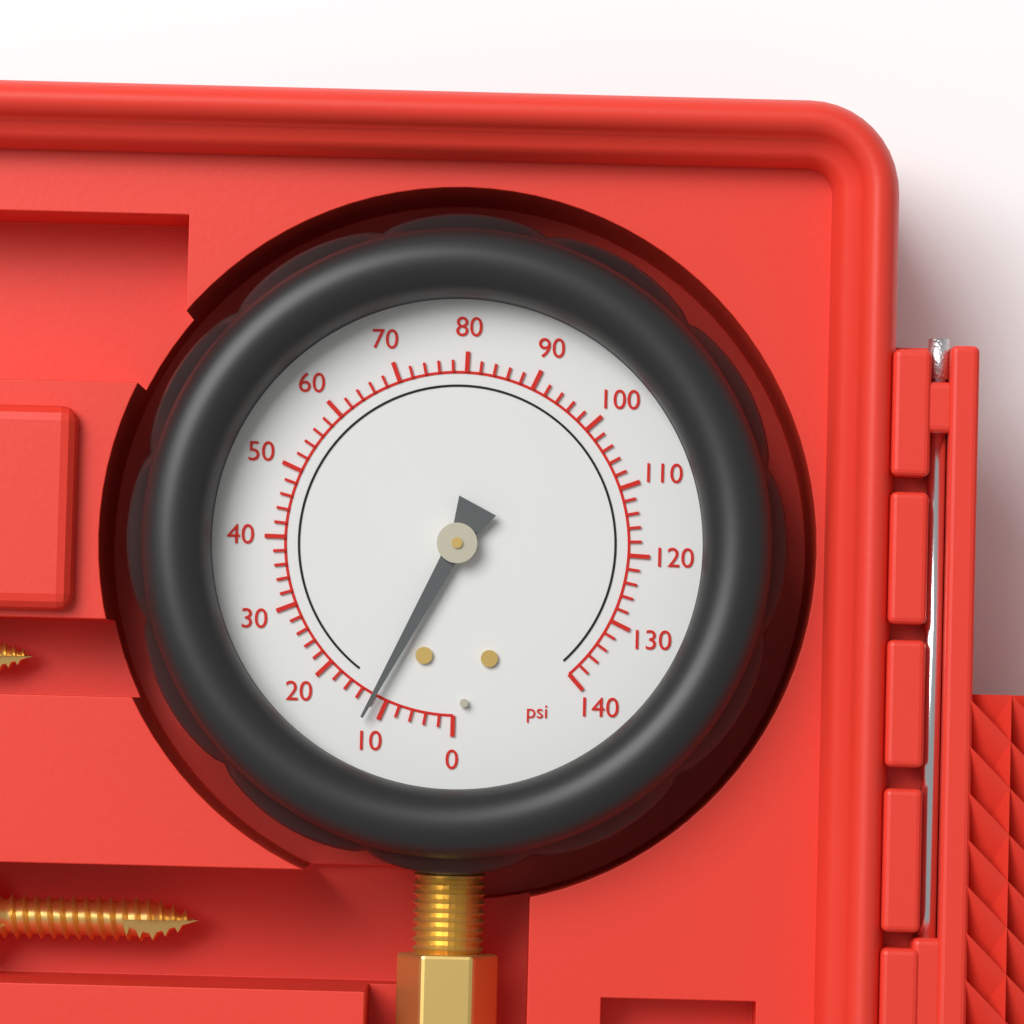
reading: 12 psi
